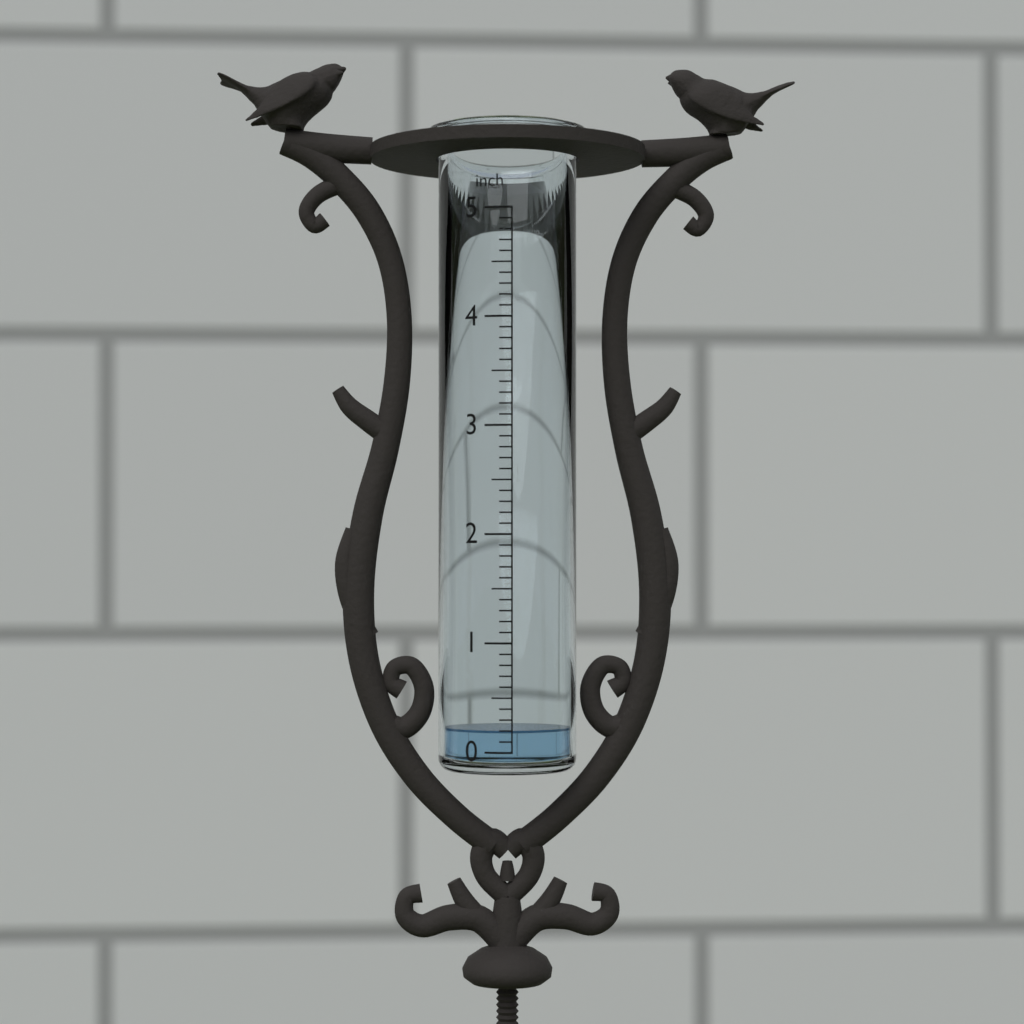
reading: 0.2 inch
